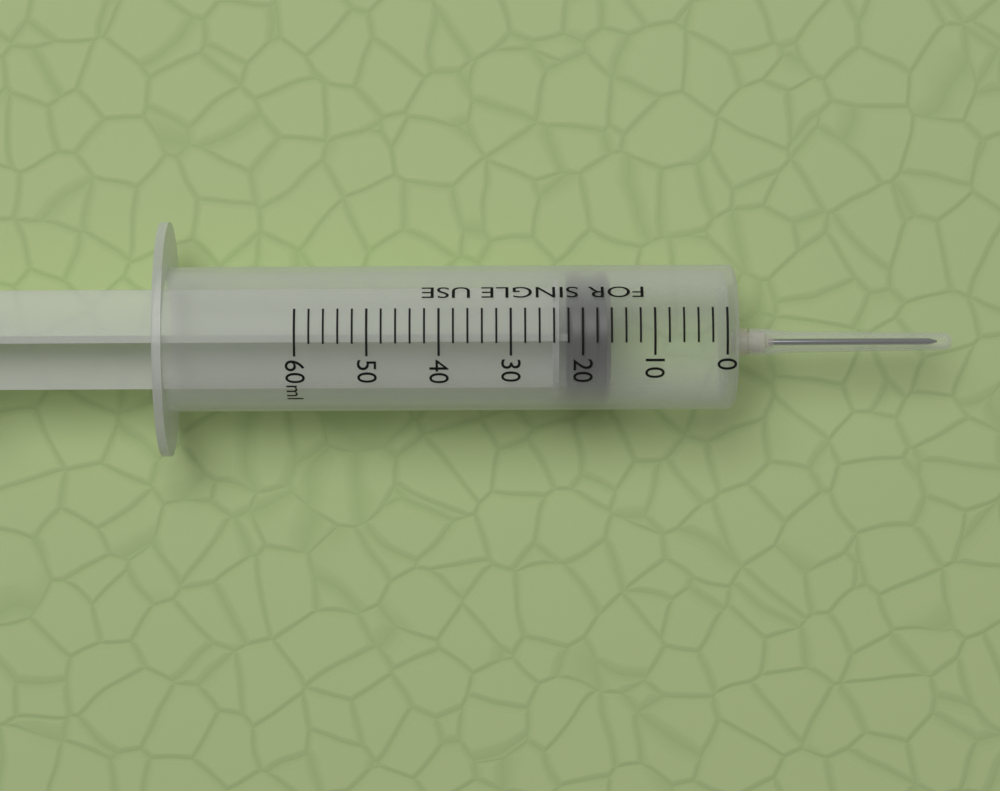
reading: 16 ml
